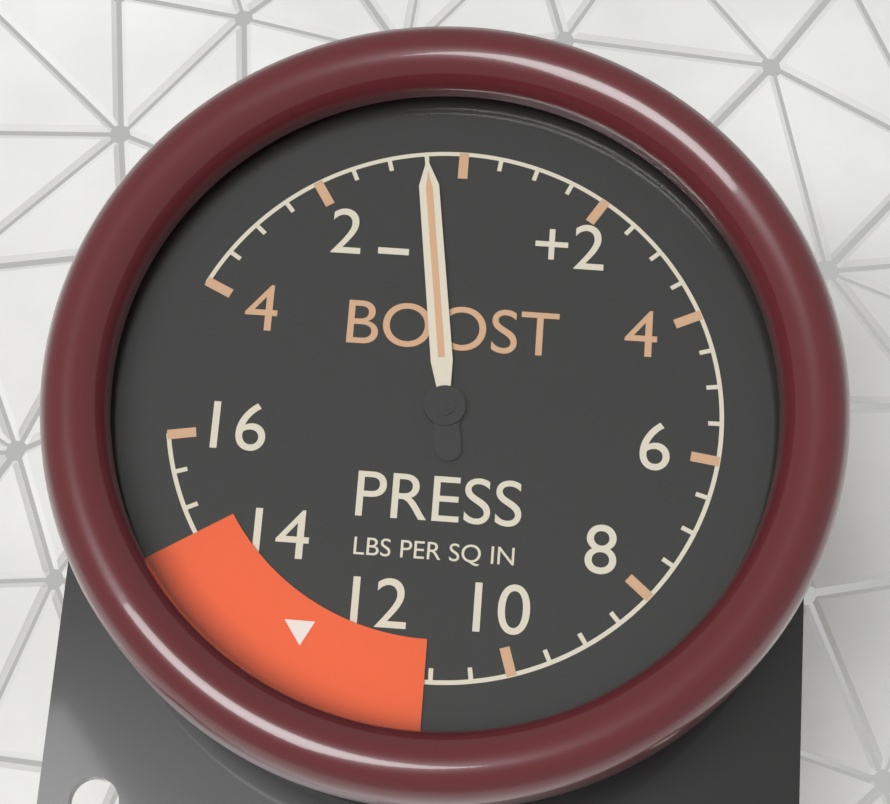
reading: -0.5 psi
